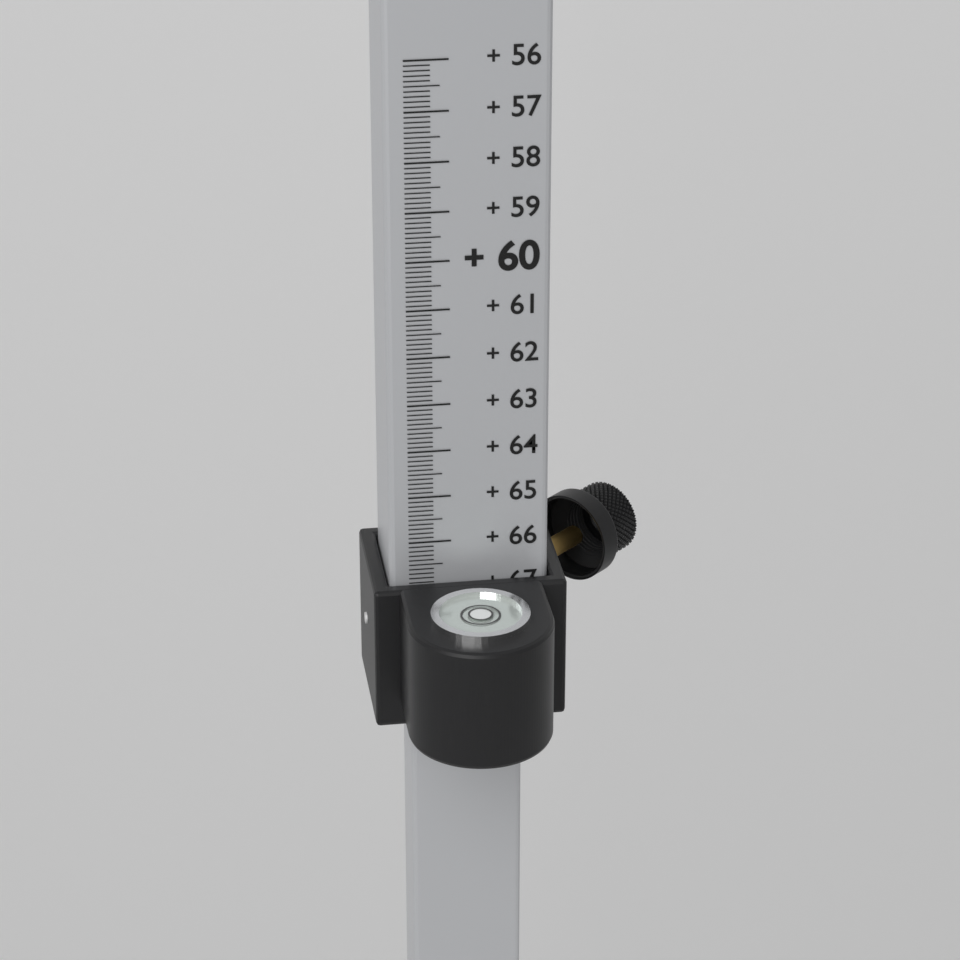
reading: 66.9 (no unit)
